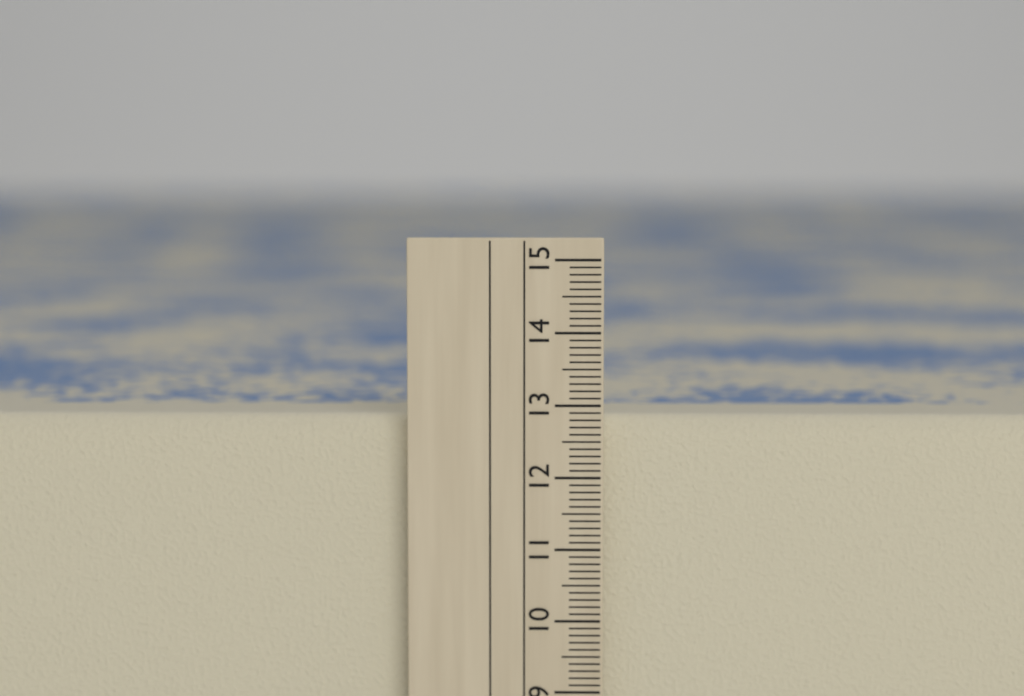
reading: 12.8 cm
